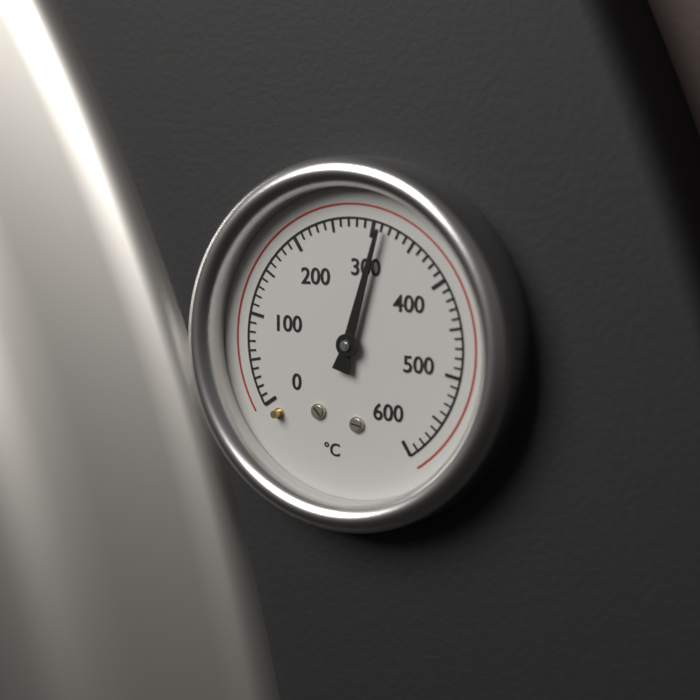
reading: 310 °C
